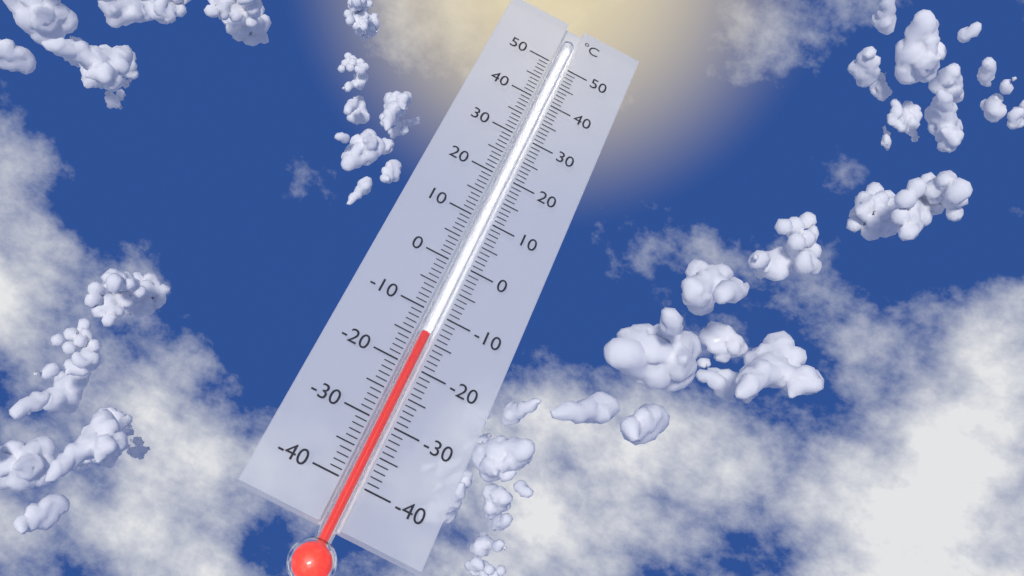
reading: -14 °C
